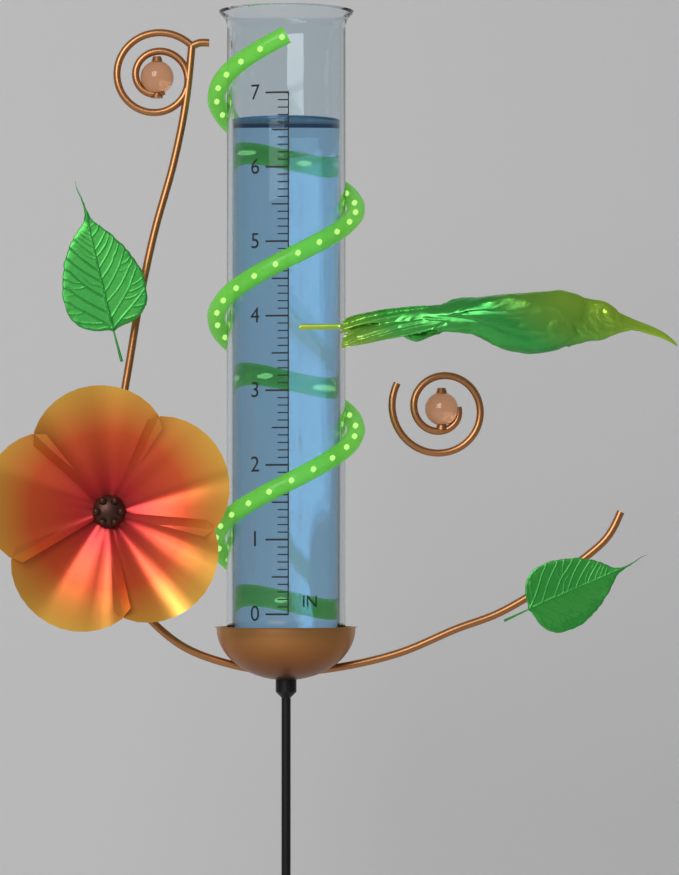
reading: 6.7 in
